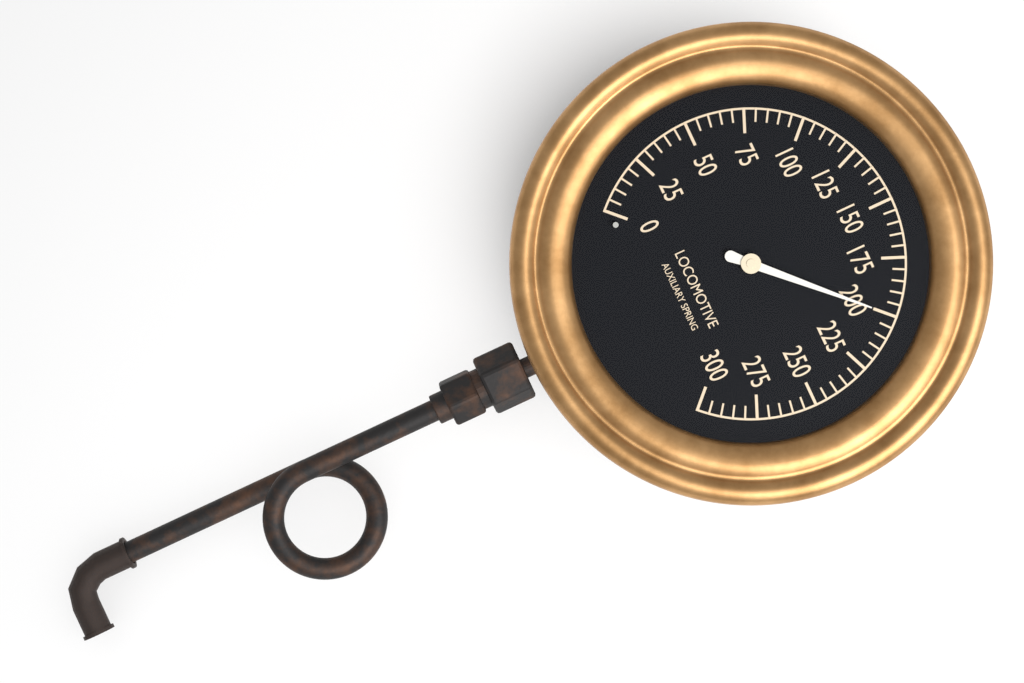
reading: 200 (no unit)
